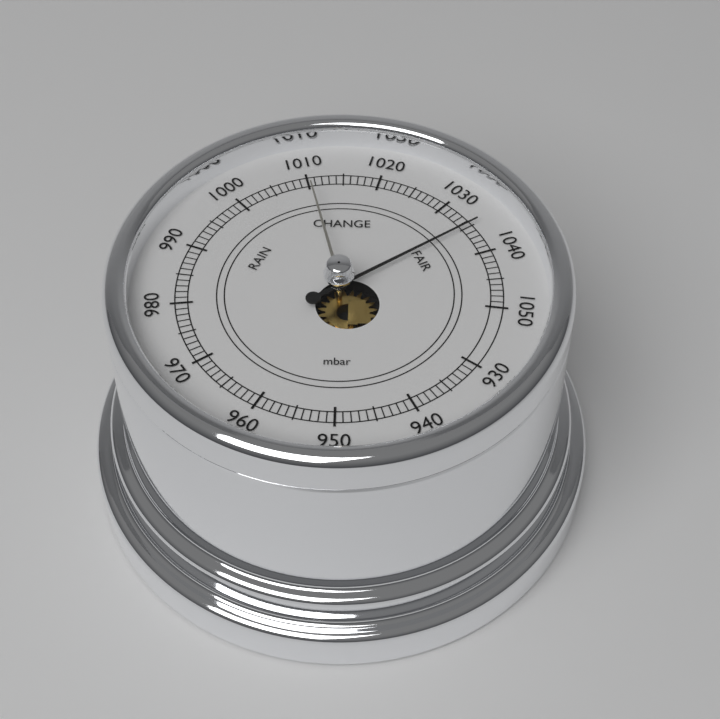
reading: 1035 mbar
